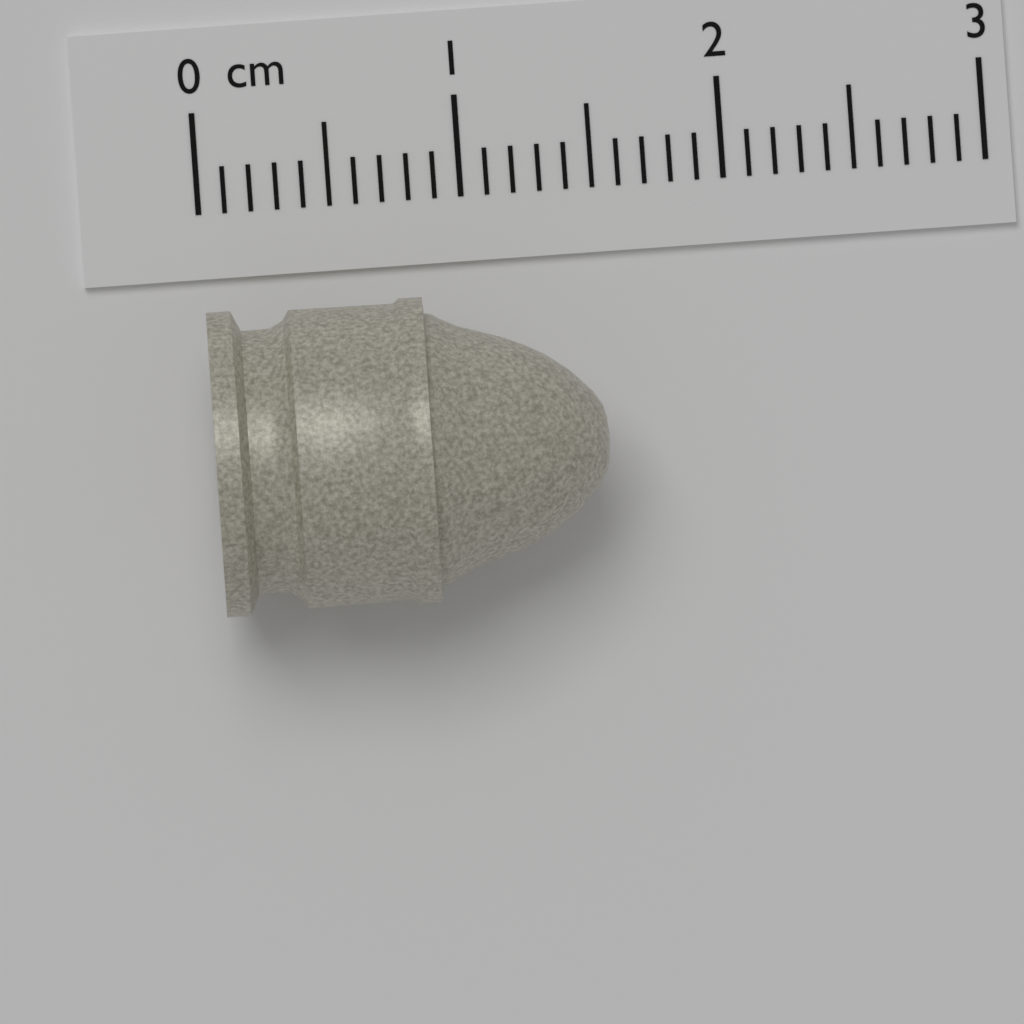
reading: 1.5 cm
